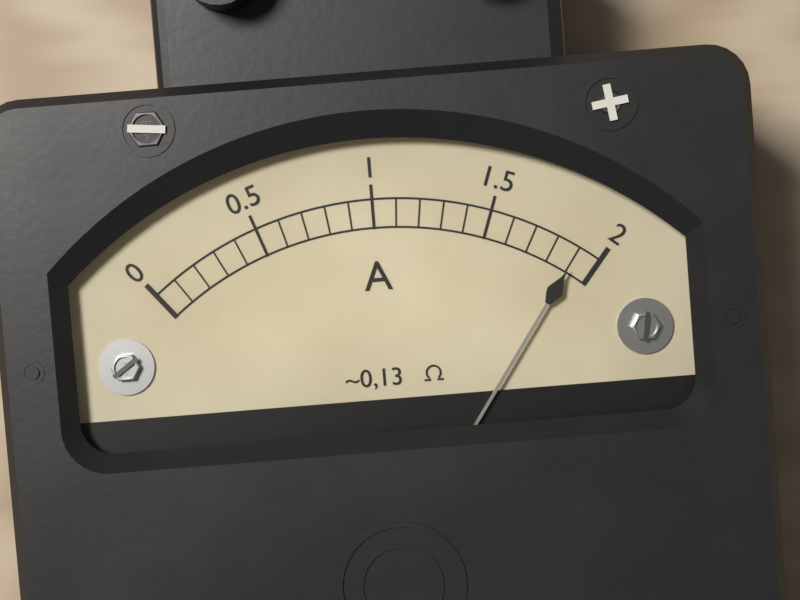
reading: 1.9 A
